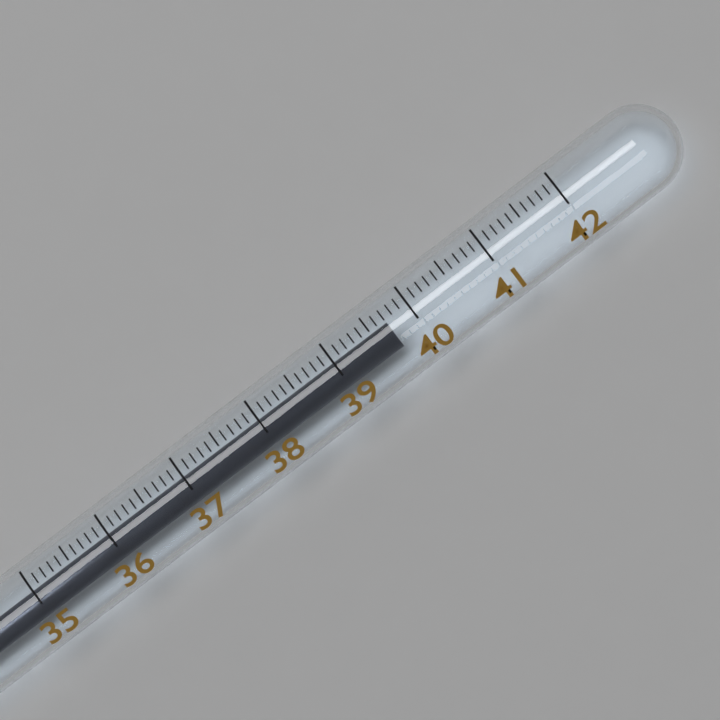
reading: 39.7 (no unit)
